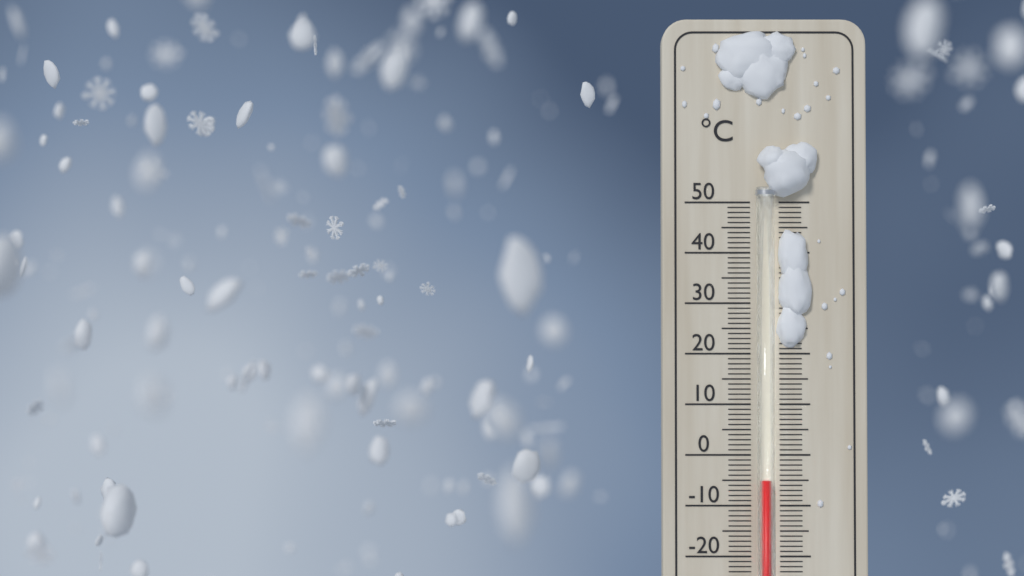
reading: -5 °C
